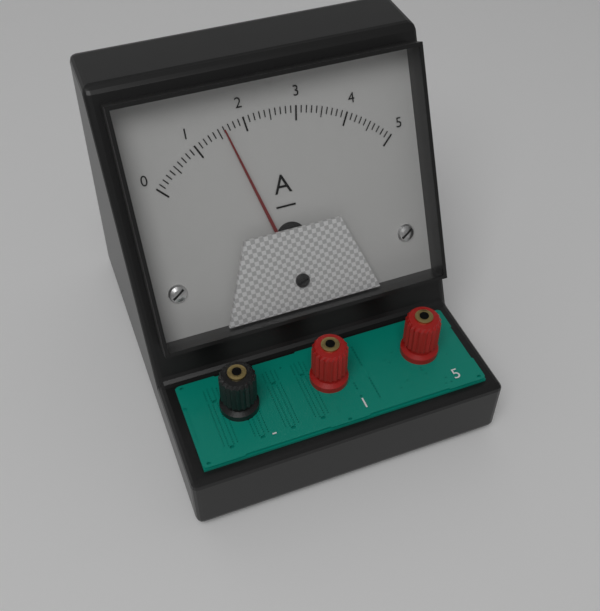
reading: 1.6 A
